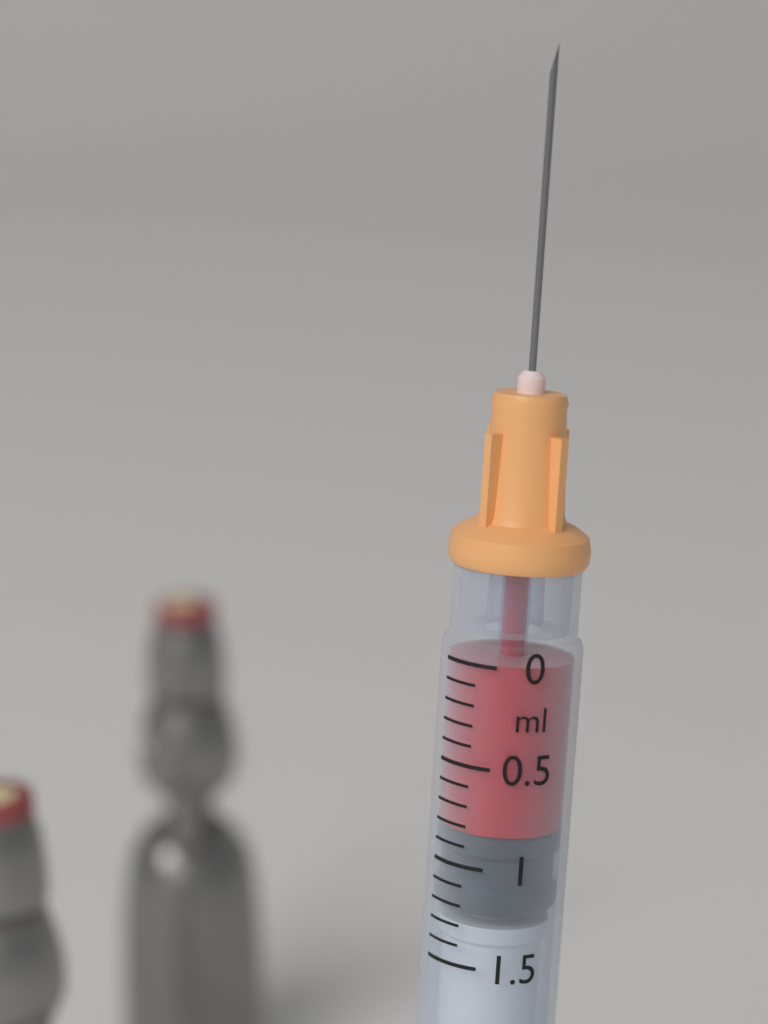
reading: 0.85 ml
